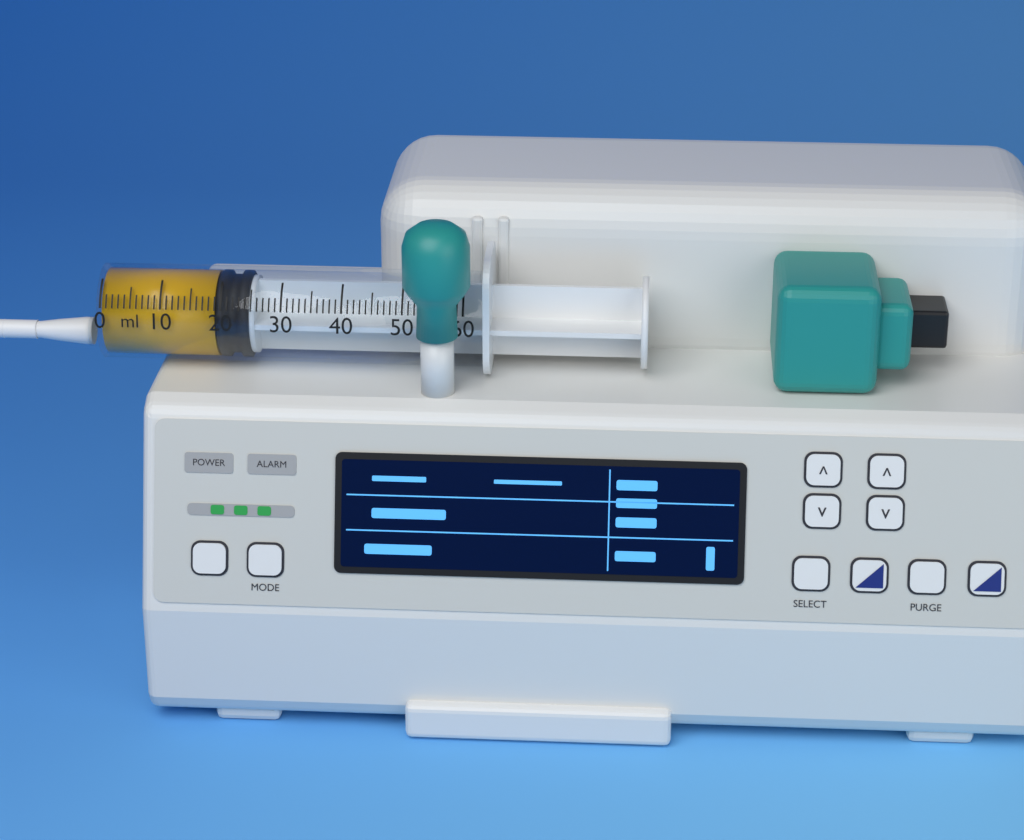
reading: 19 ml
